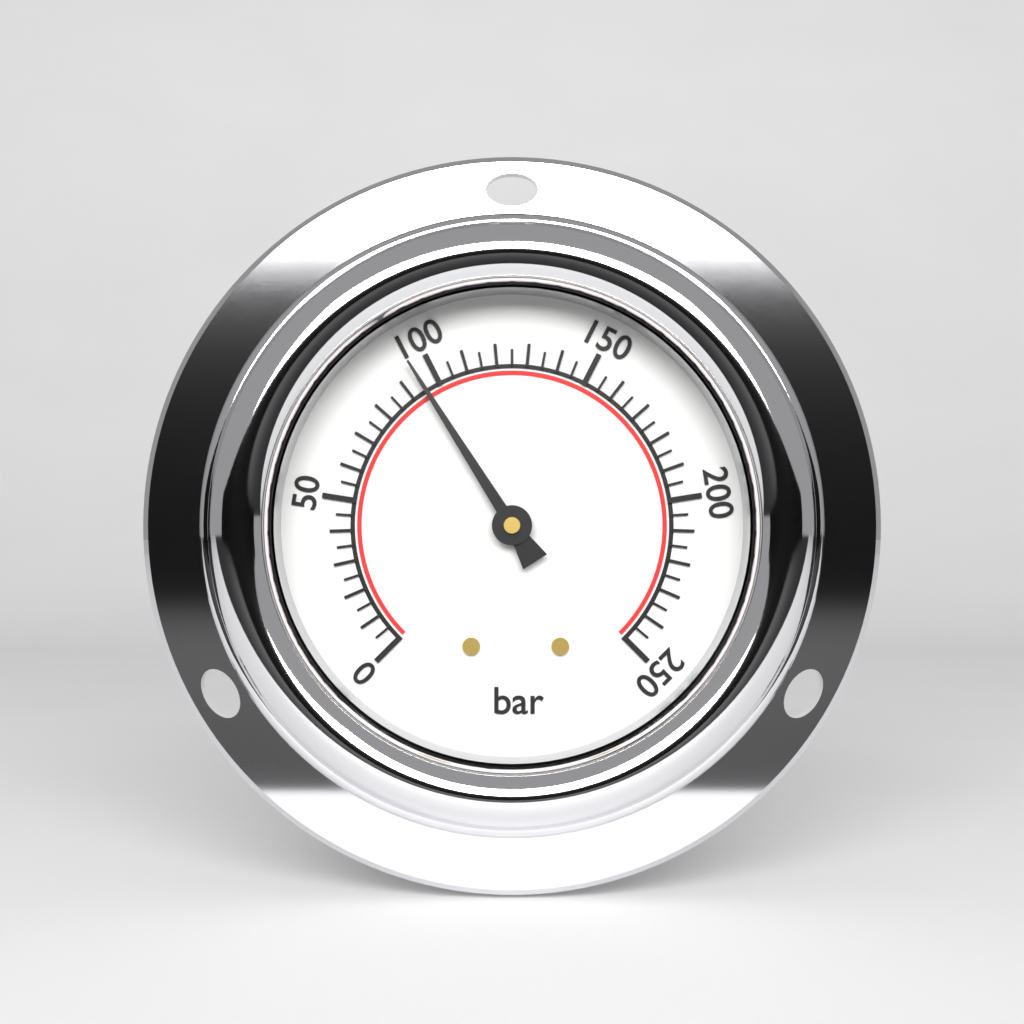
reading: 95 bar
